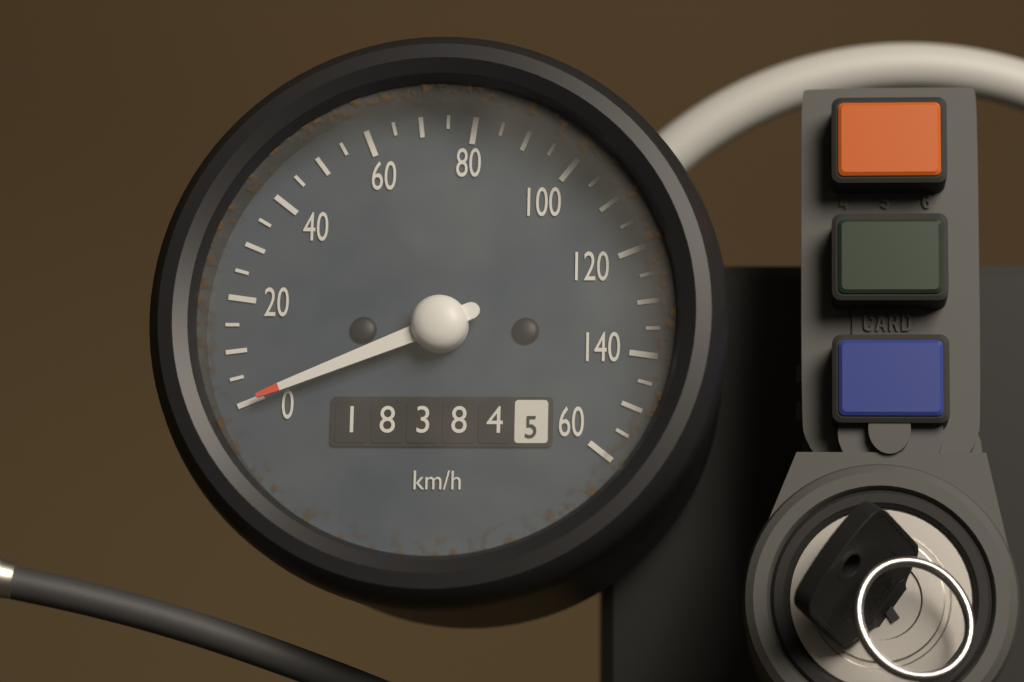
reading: 0 km/h
